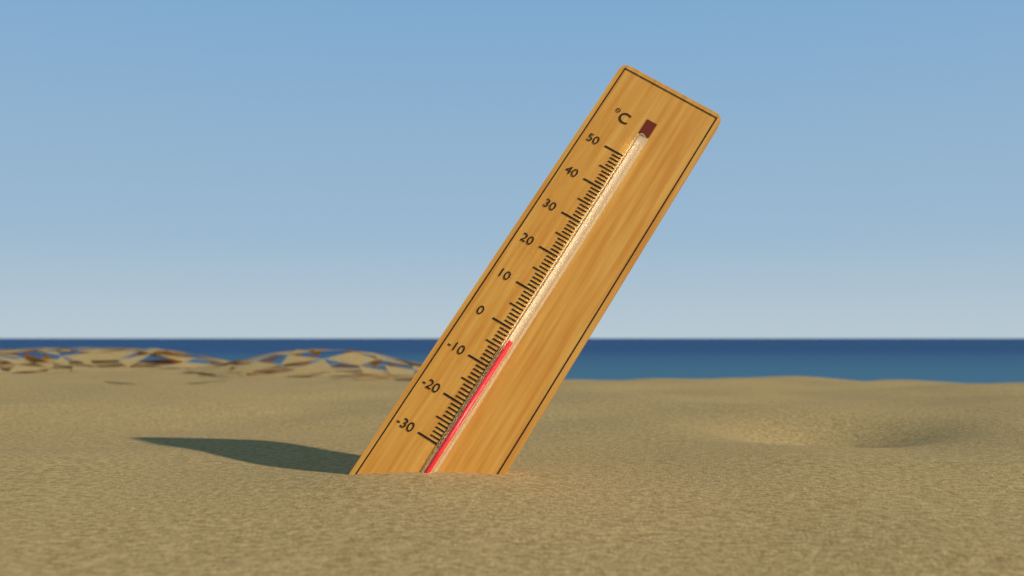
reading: -3 °C
